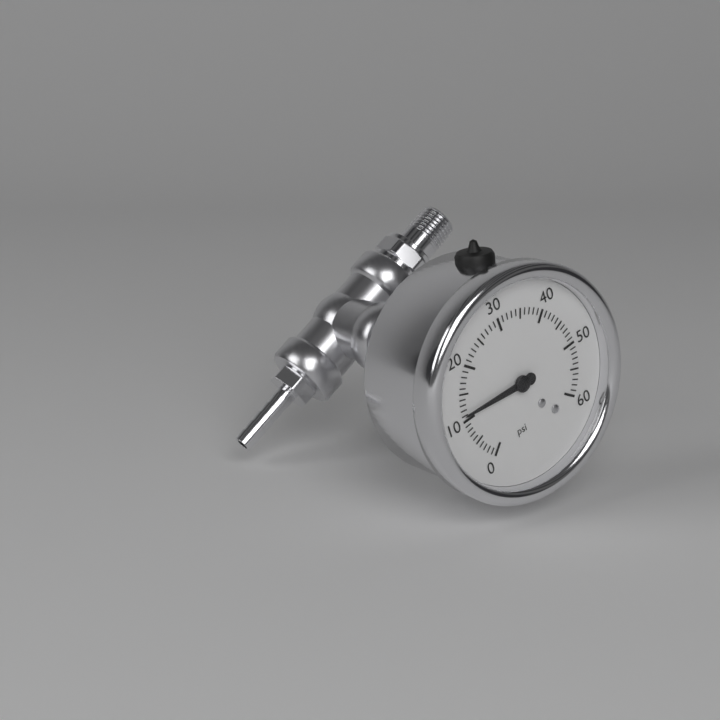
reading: 11 psi
